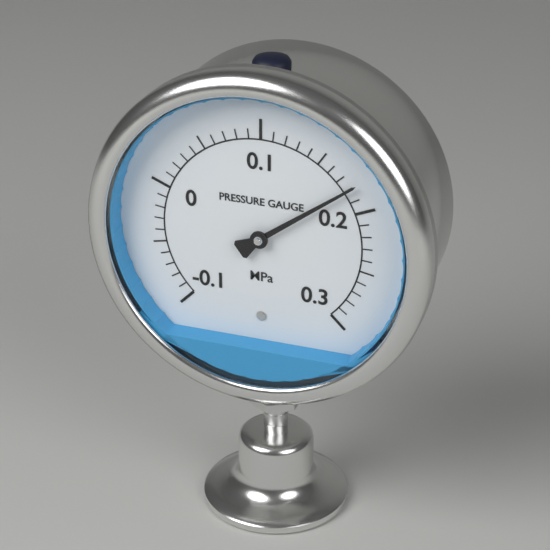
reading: 0.18 MPa
